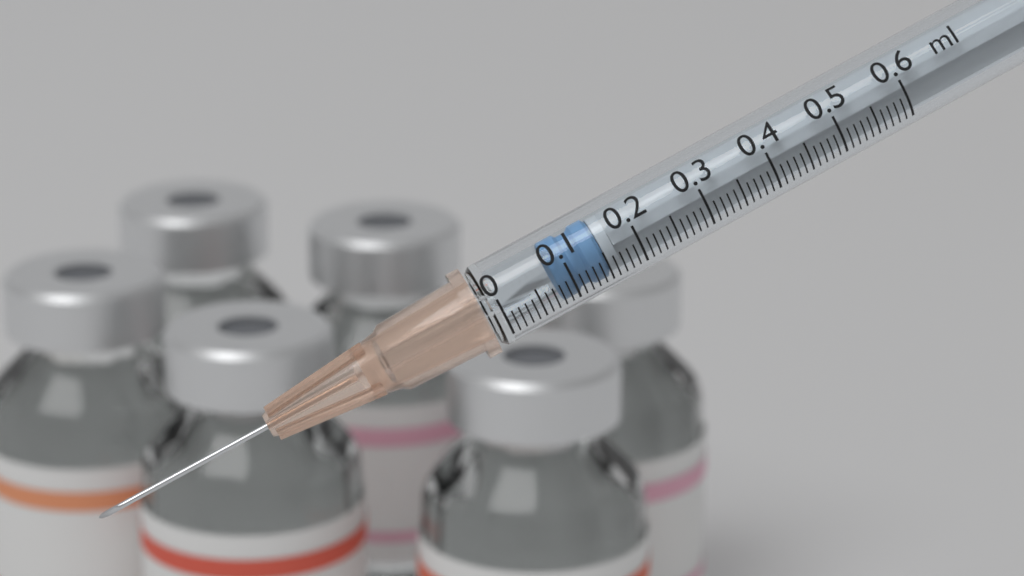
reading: 0.08 ml
